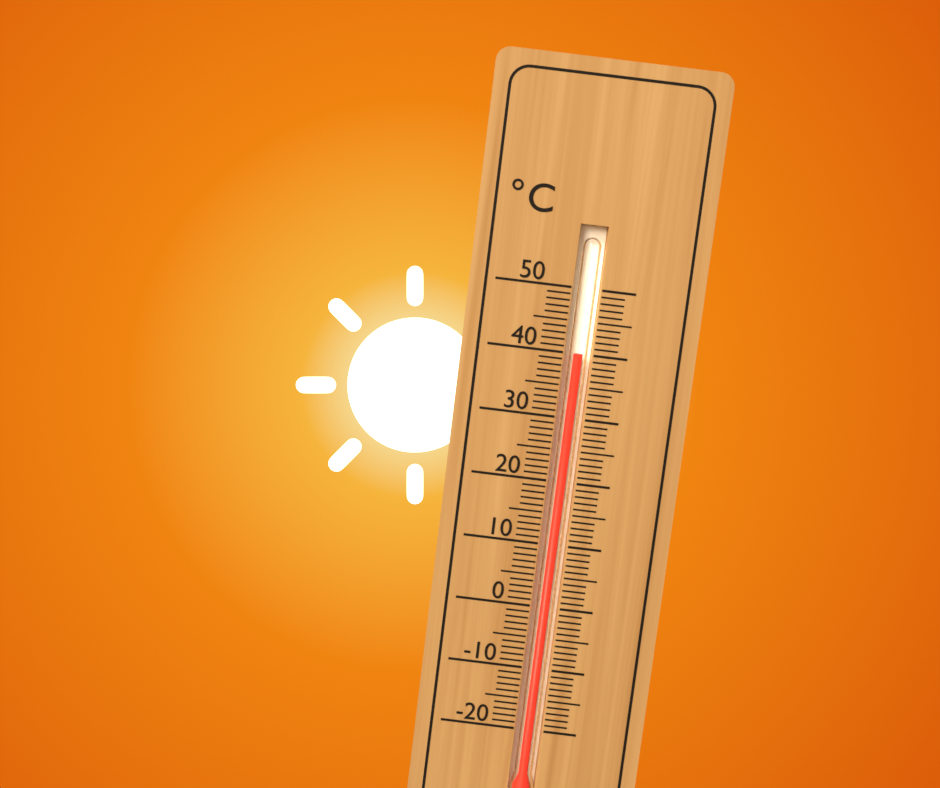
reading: 40 °C
